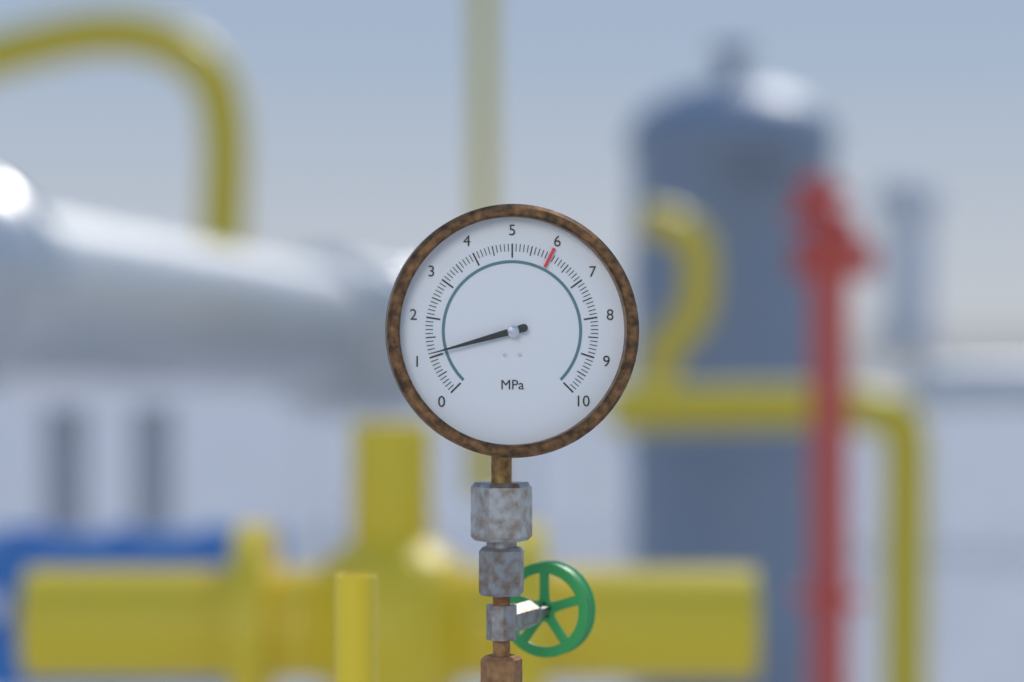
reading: 1.1 MPa
